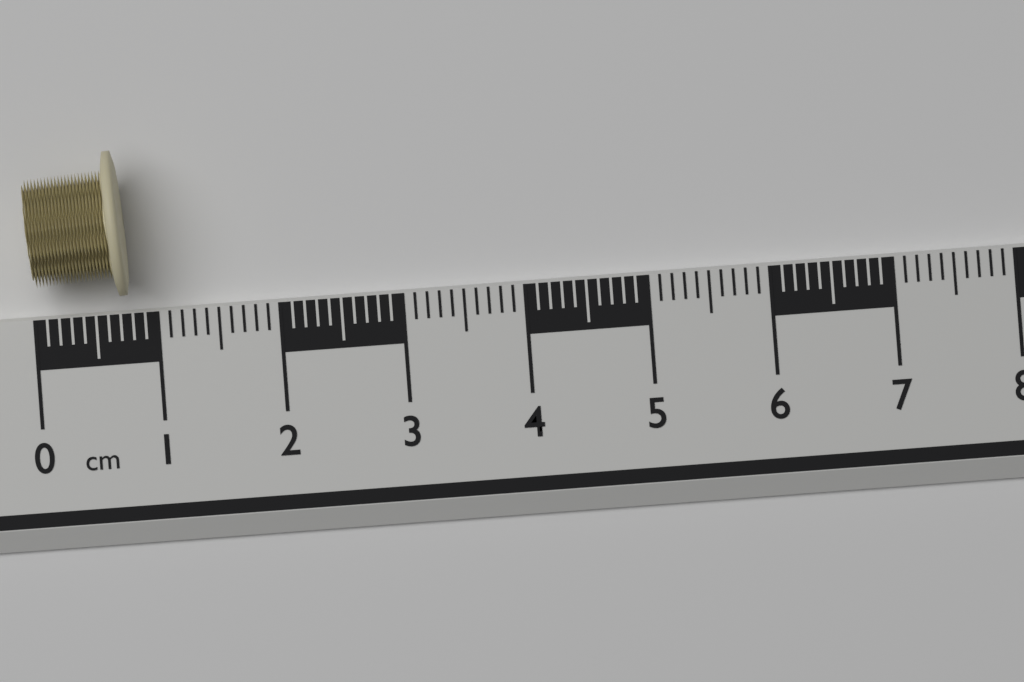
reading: 0.8 cm
